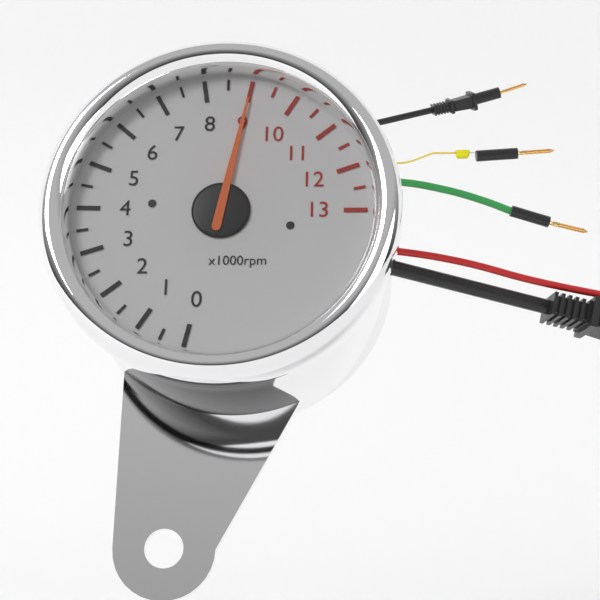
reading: 9.0 x1000rpm
